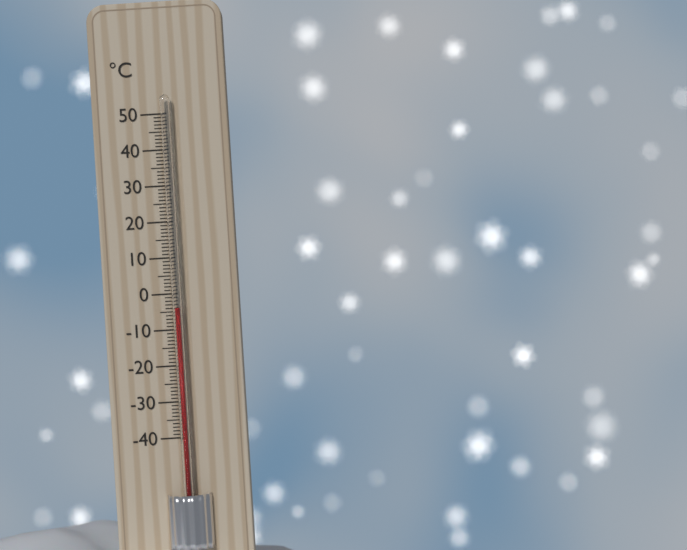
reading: -4 °C
